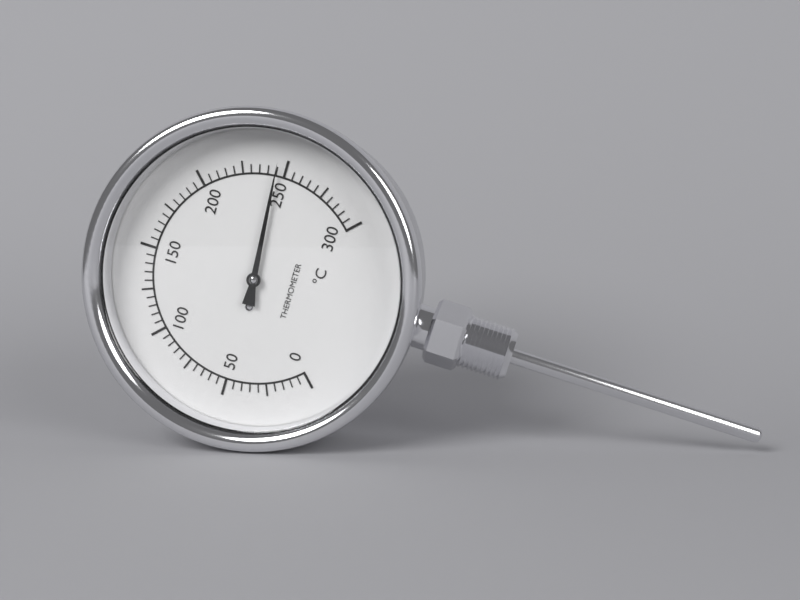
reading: 245 °C
